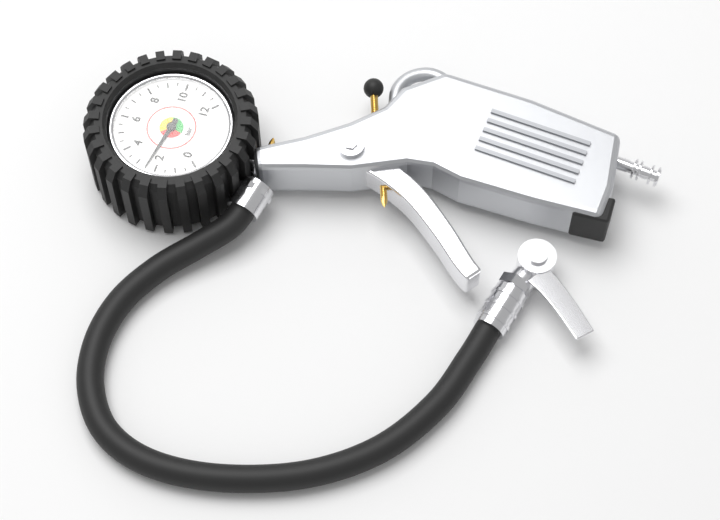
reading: 2.5 bar
